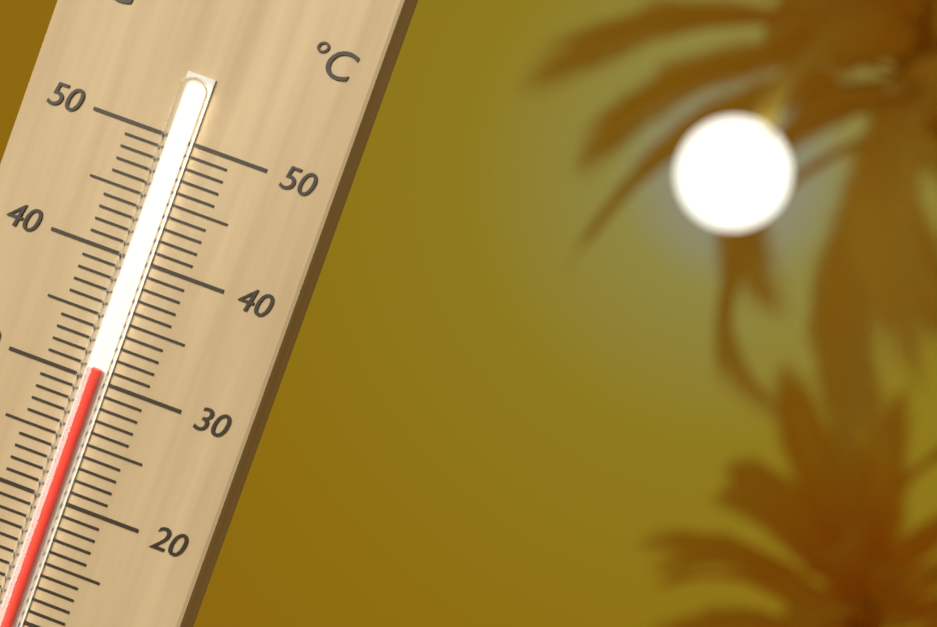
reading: 31 °C
